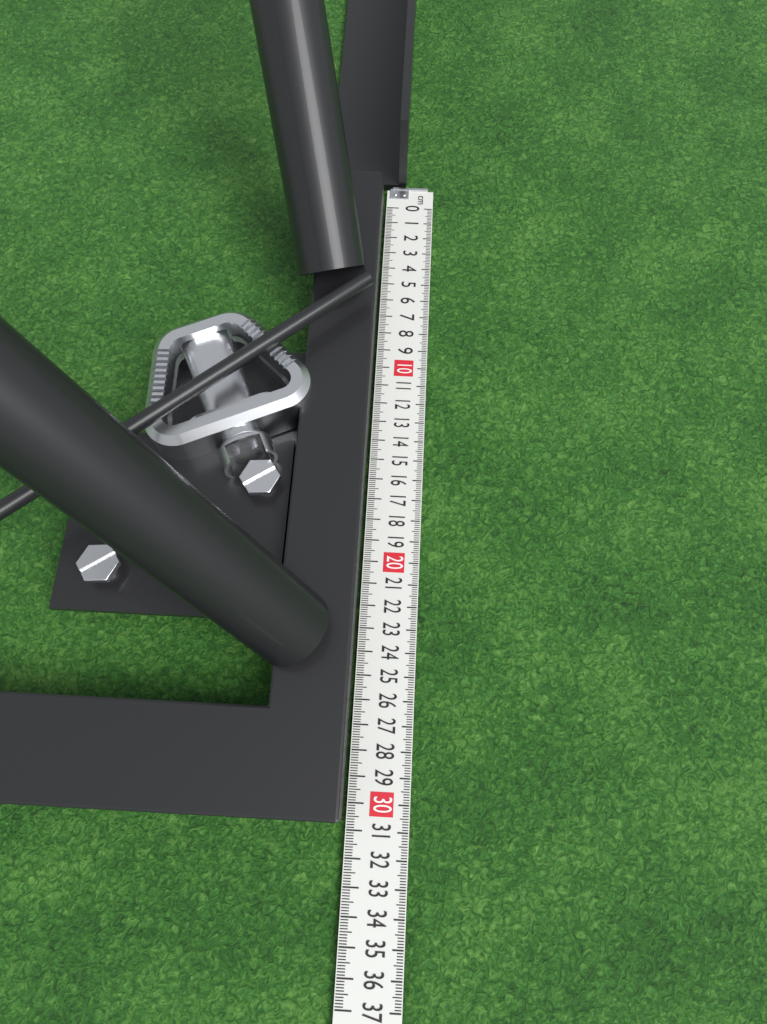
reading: 30.7 cm
